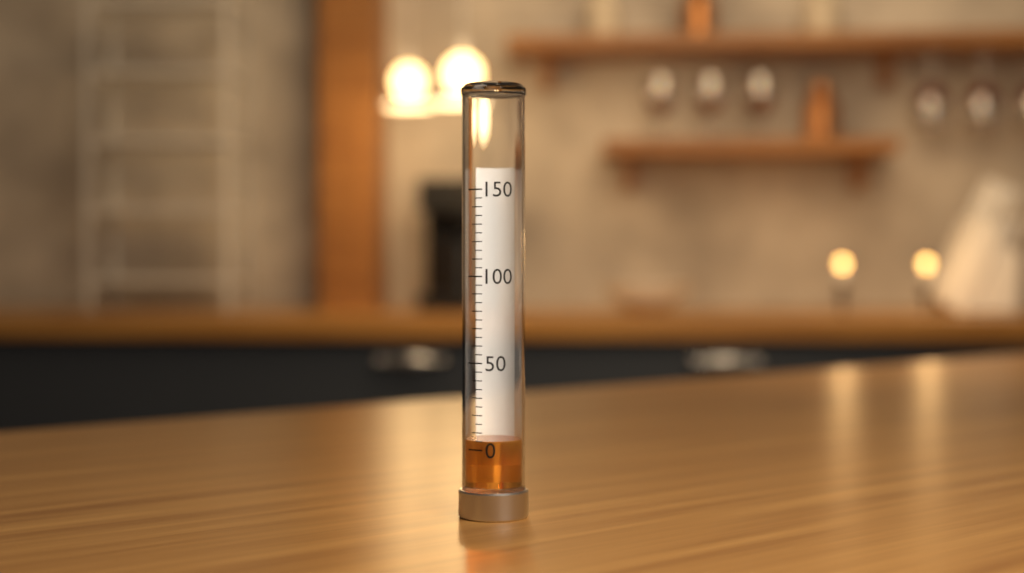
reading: 5 (no unit)
